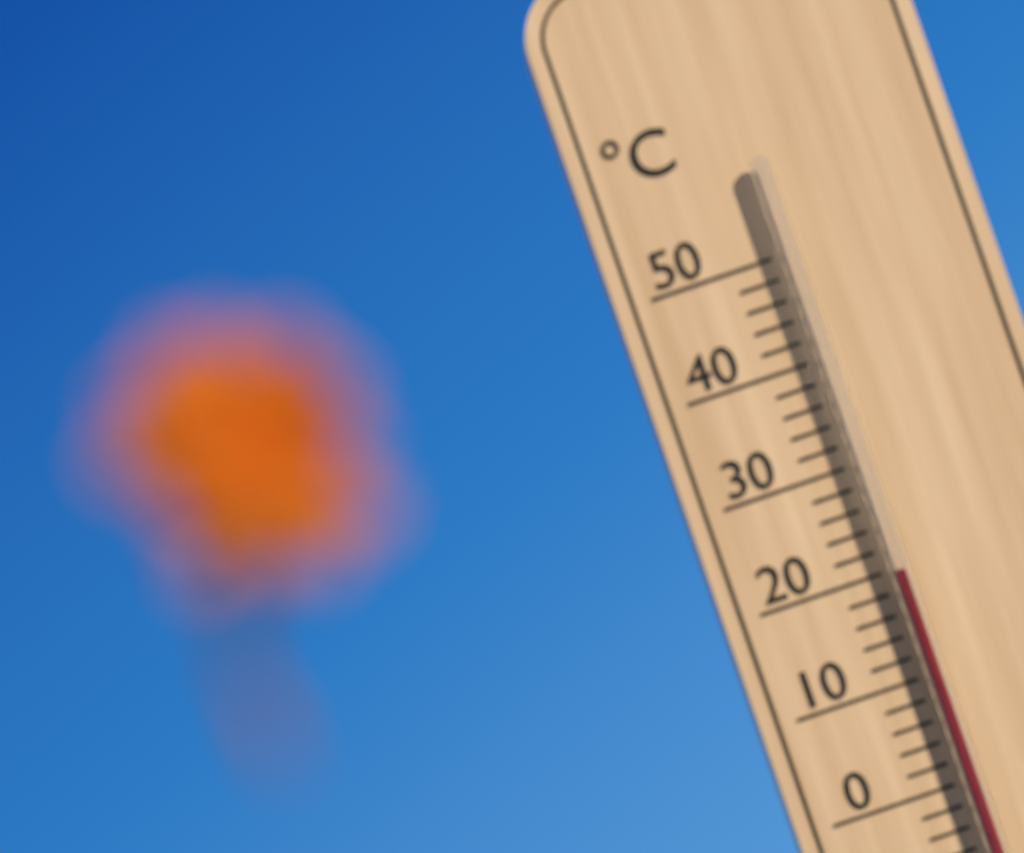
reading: 20 °C
